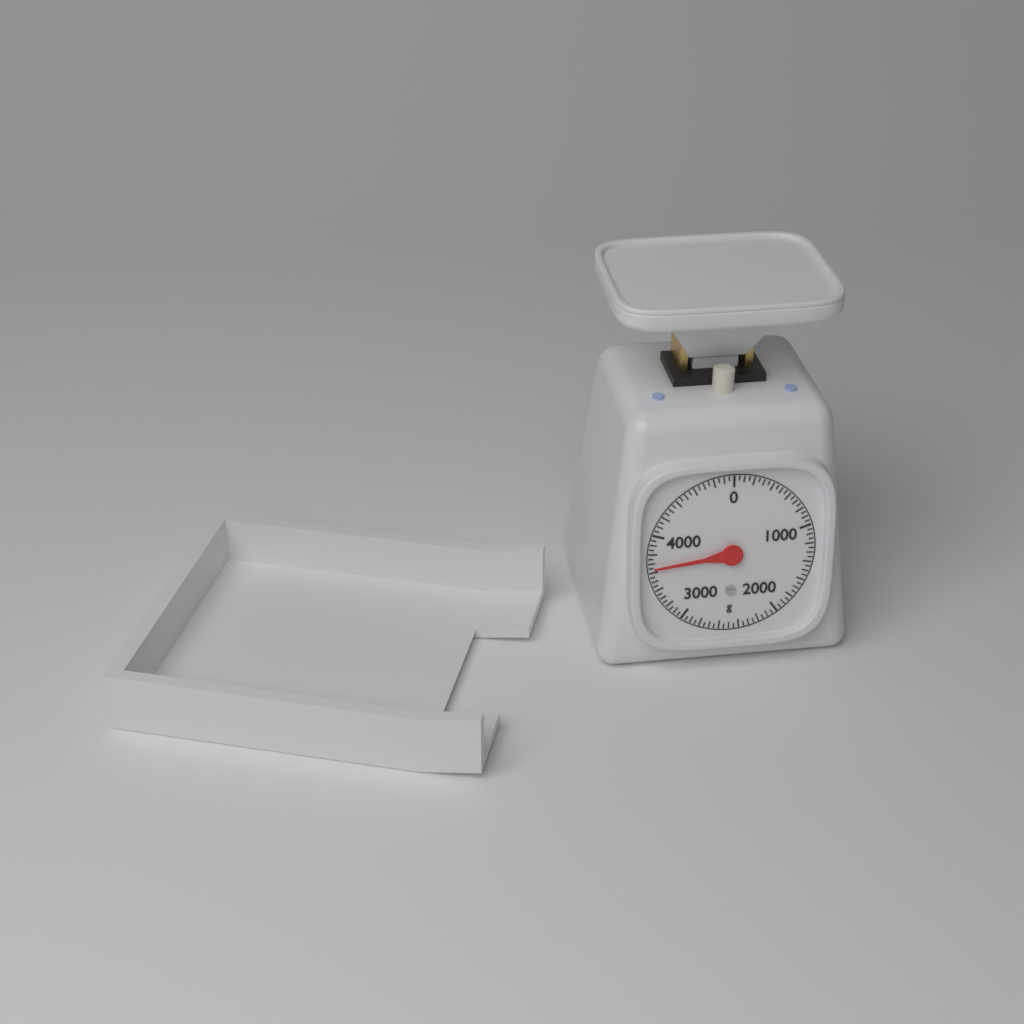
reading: 3650 g
